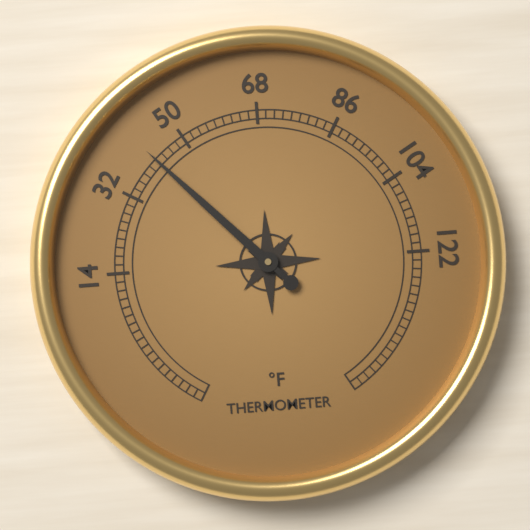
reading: 42 °F
